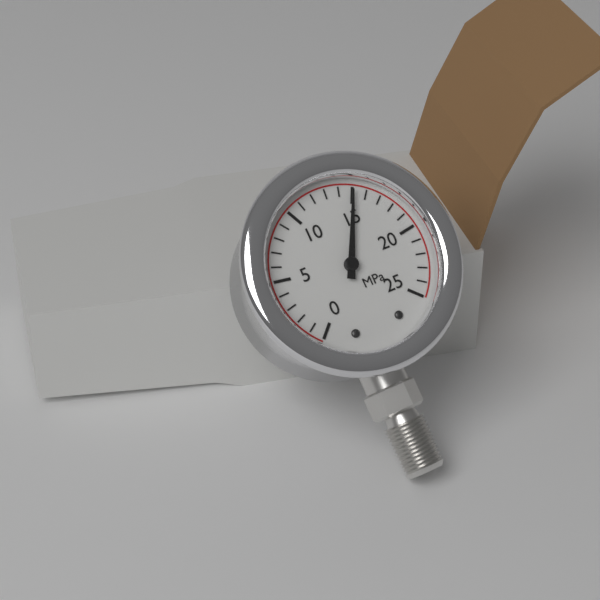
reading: 15 MPa
